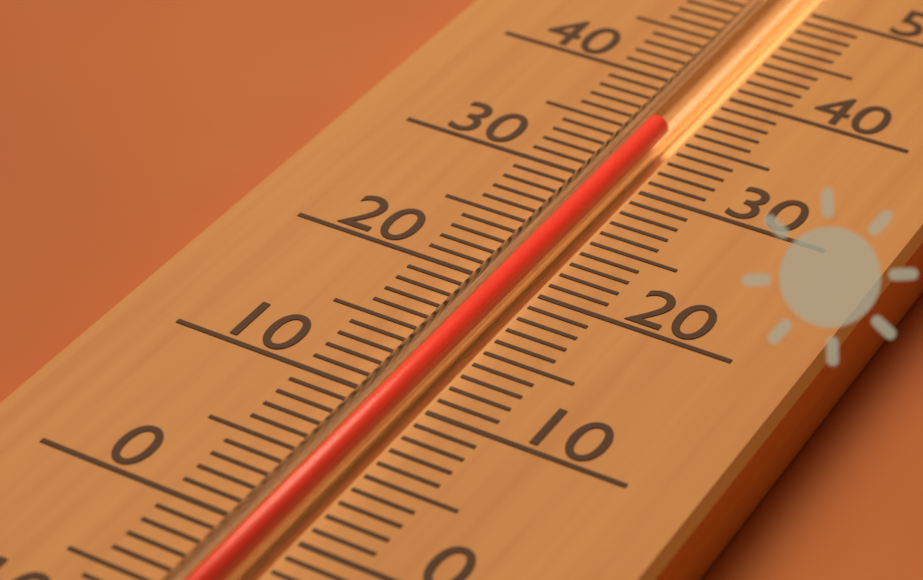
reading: 35 (no unit)
